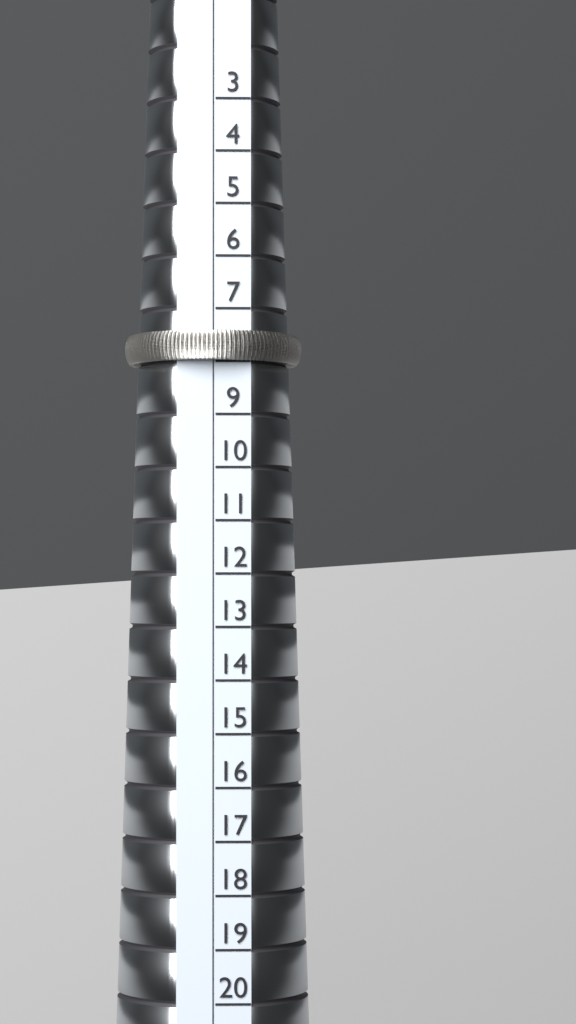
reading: 8 (no unit)
